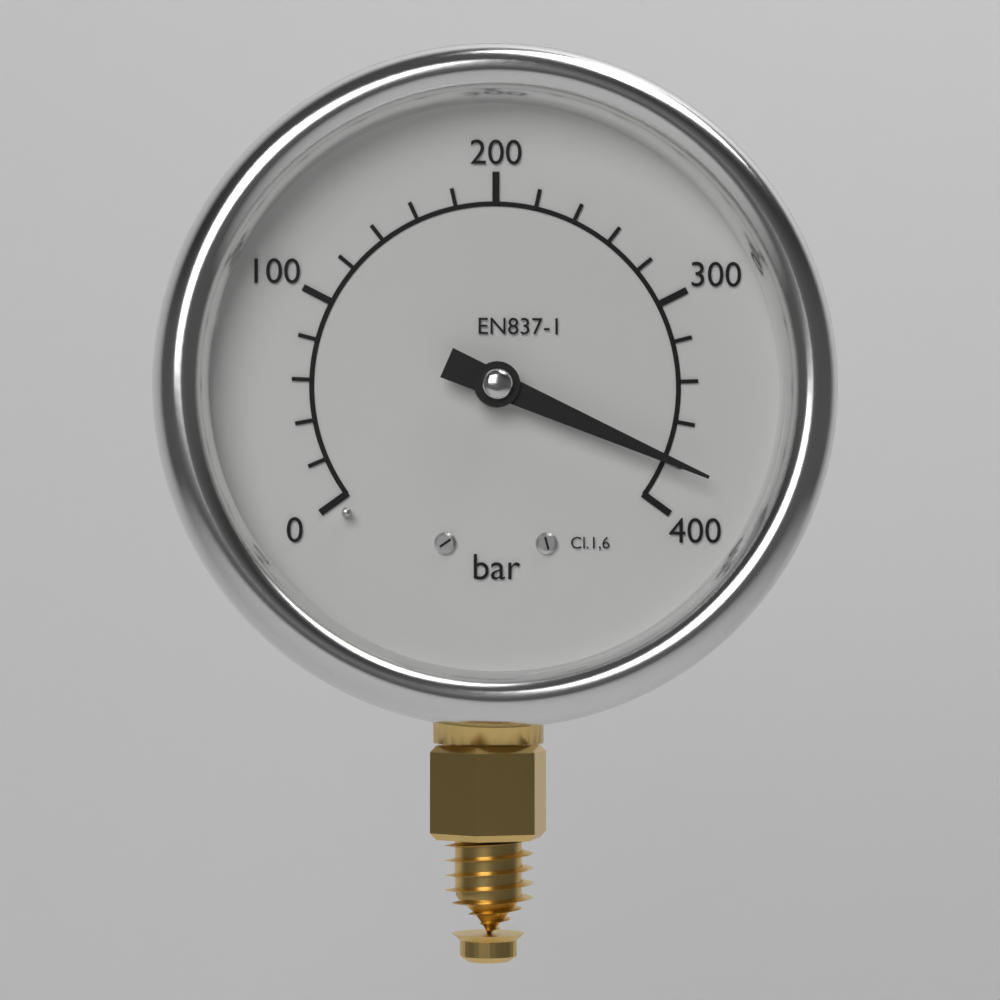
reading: 380 bar
